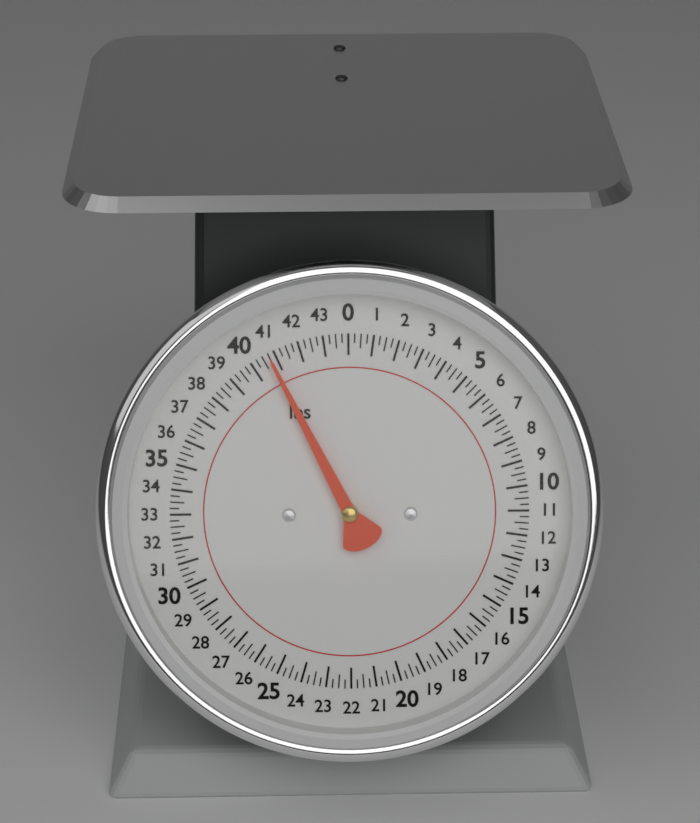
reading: 40.75 lbs
